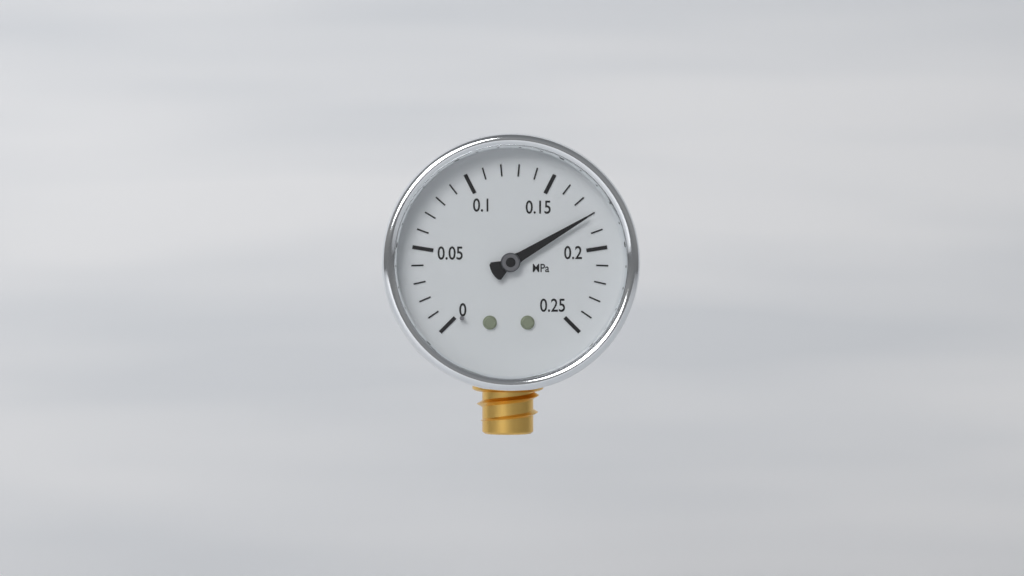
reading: 0.18 MPa
